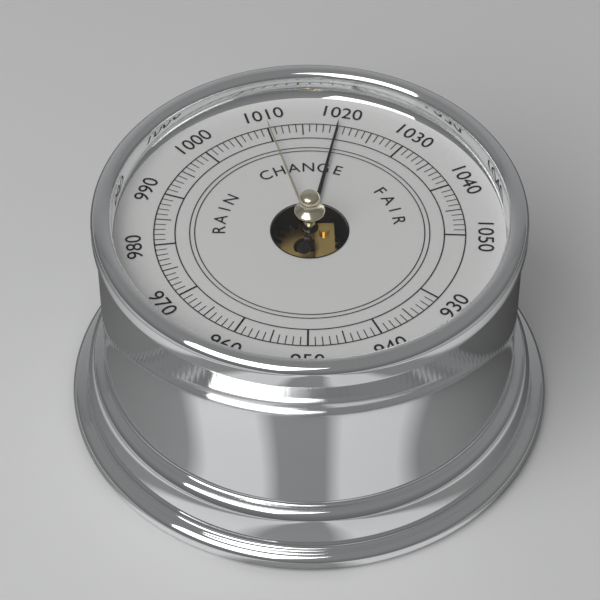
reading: 1020 (no unit)
